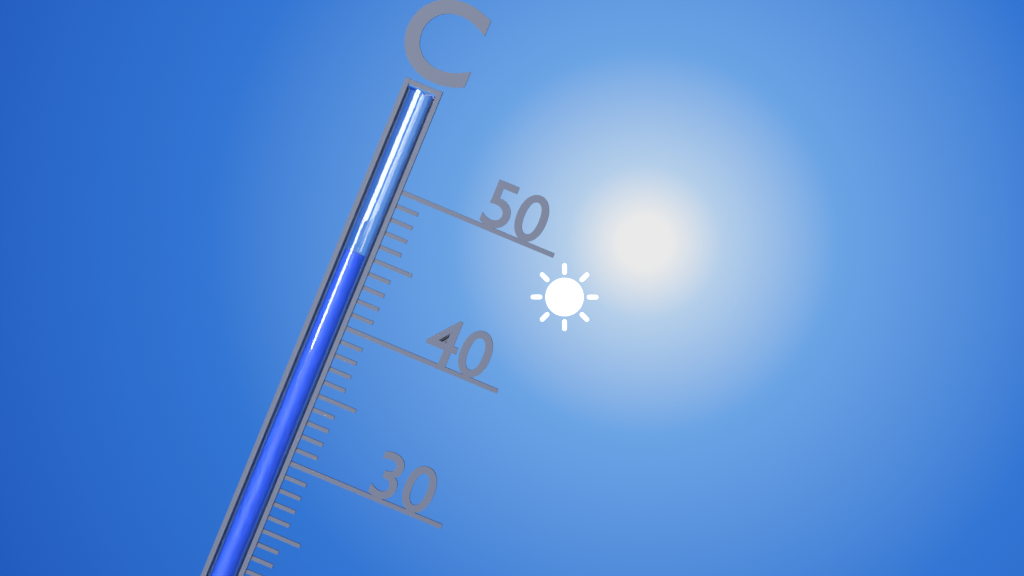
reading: 45 °C
